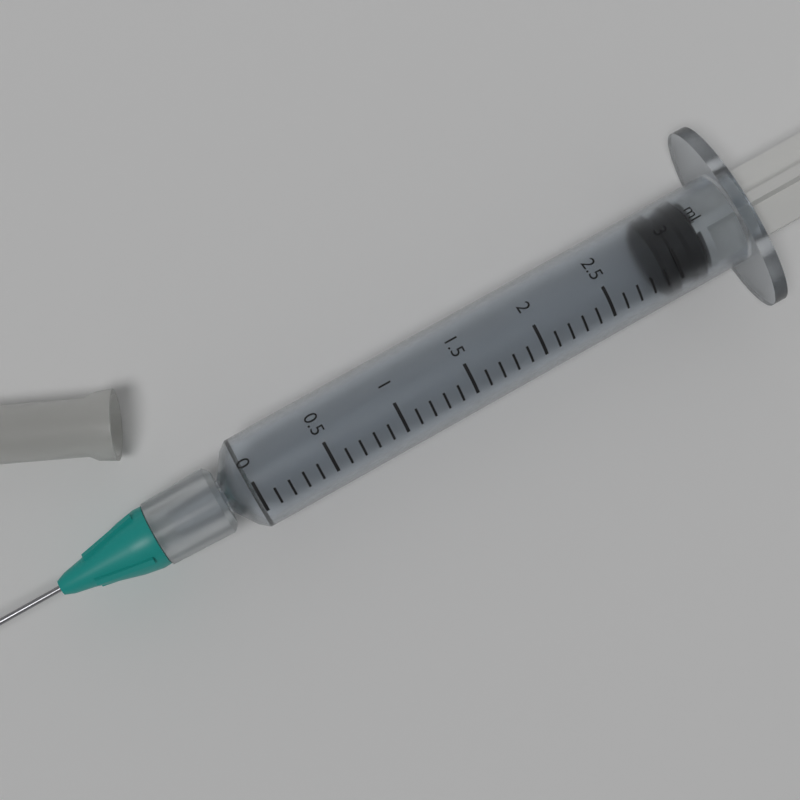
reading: 2.9 ml
